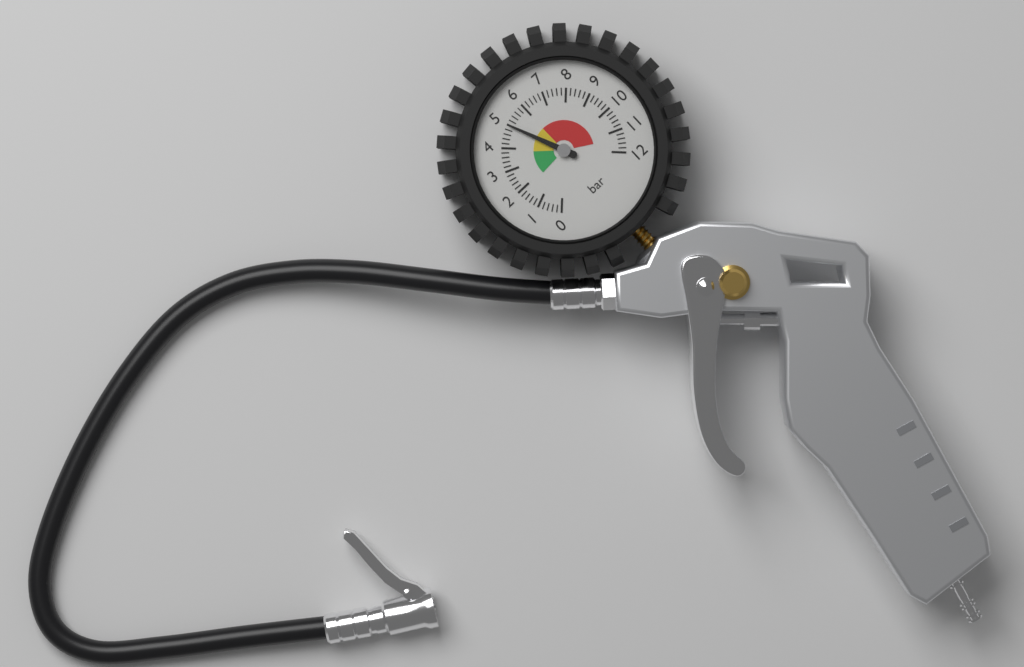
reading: 5.0 bar
